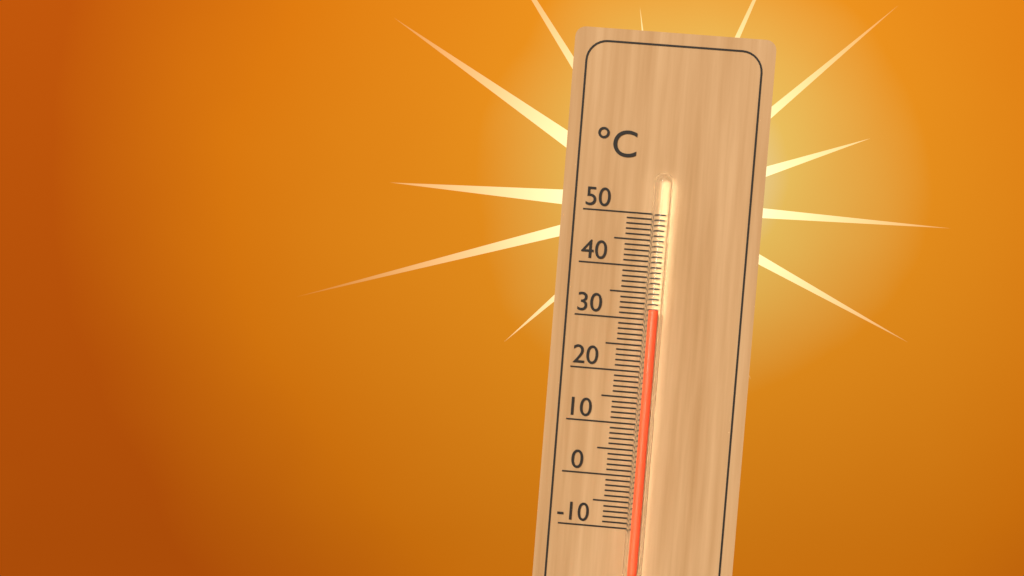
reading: 32 °C
